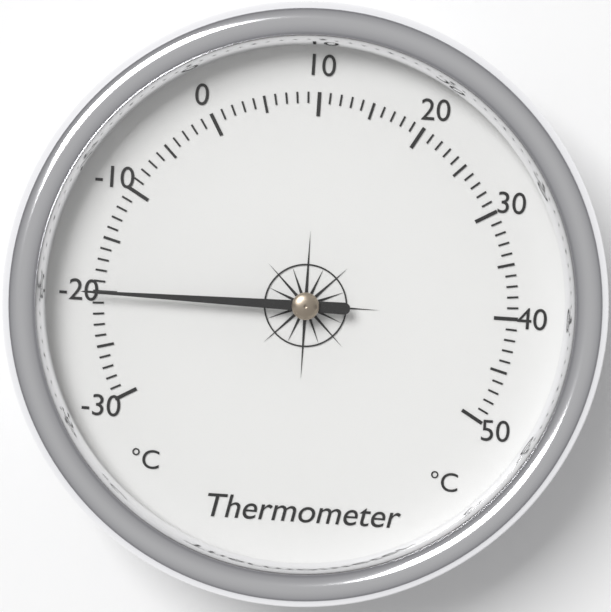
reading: -20 °C
